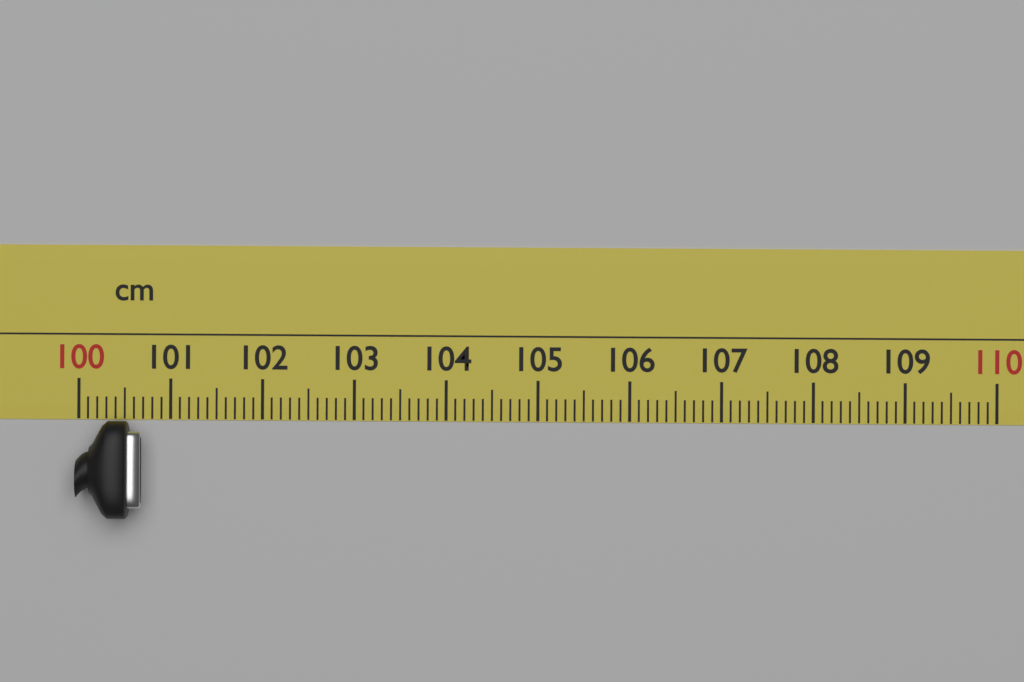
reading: 100.7 cm
